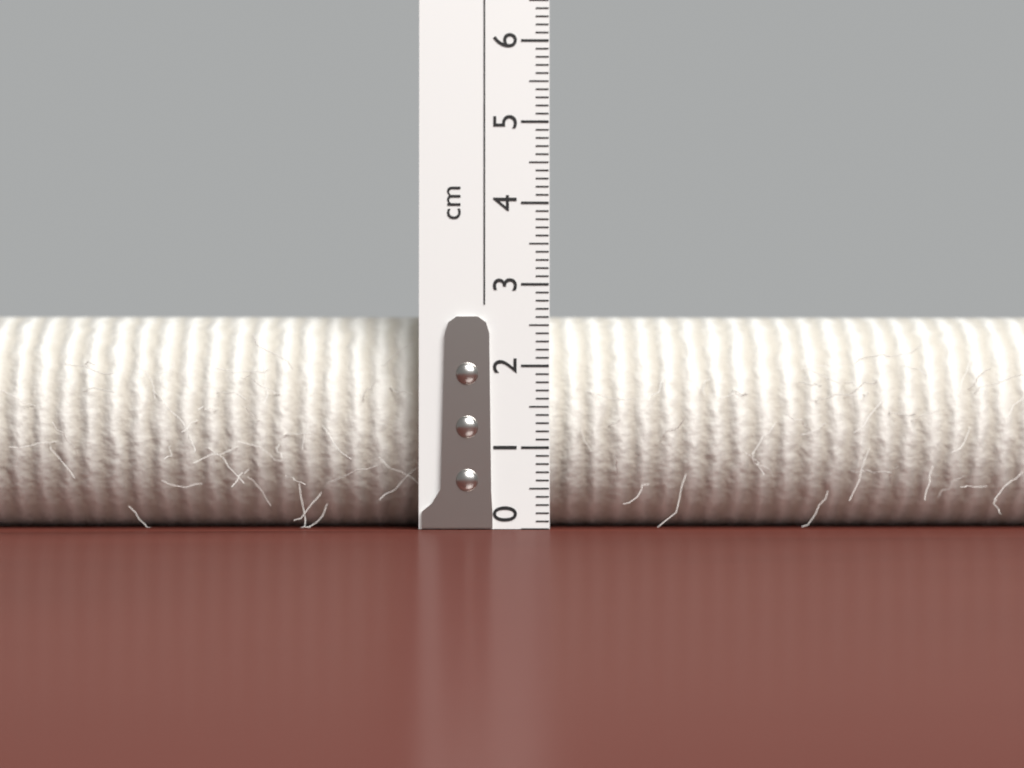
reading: 2.7 cm
